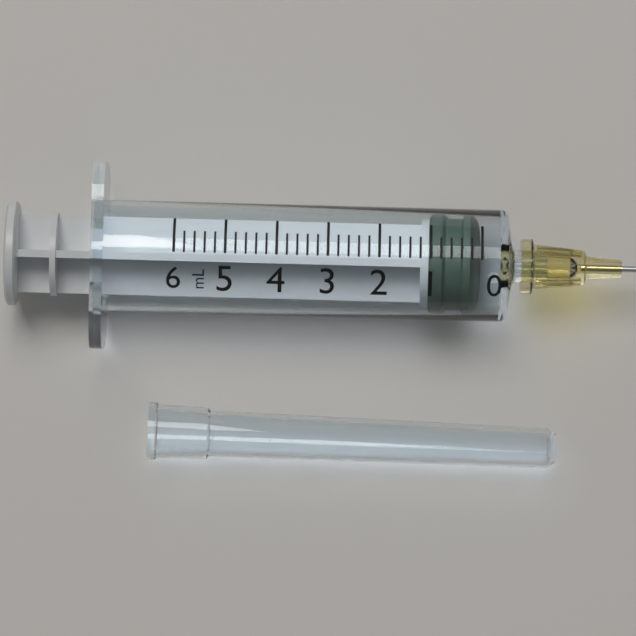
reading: 0.2 ml
